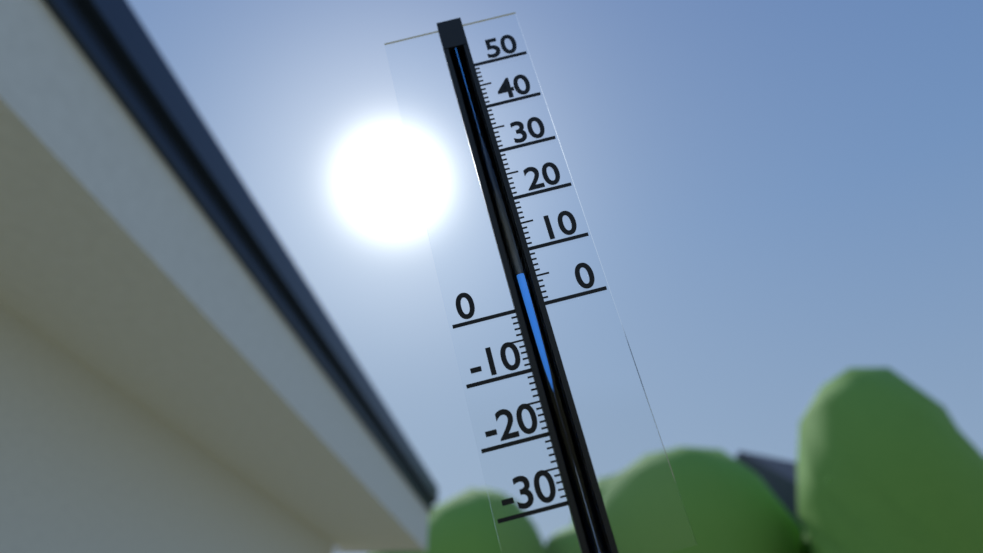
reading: 6 (no unit)
